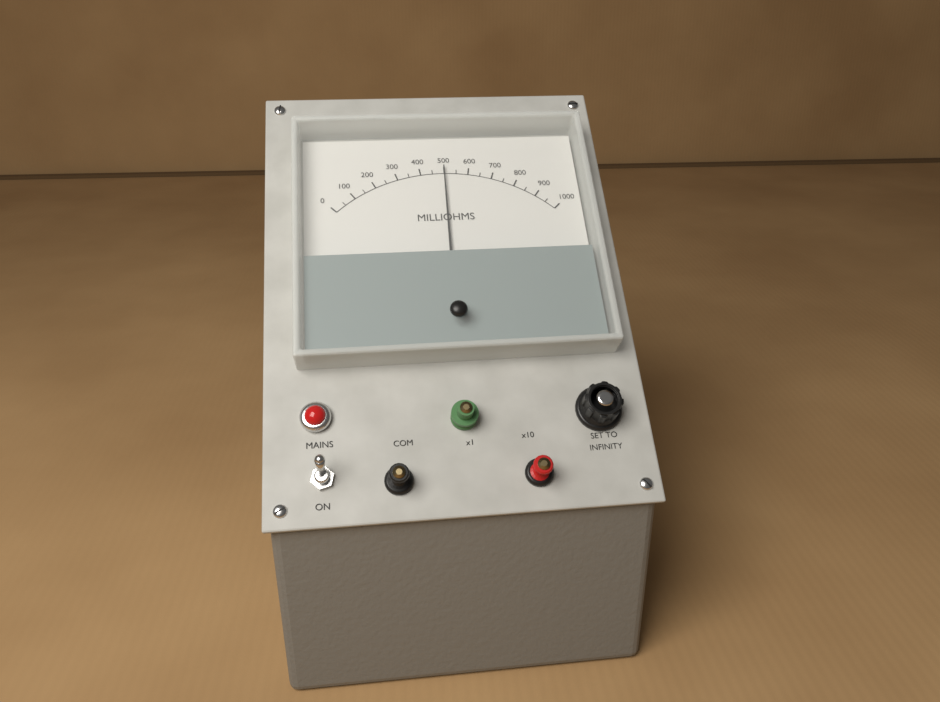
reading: 500 milliohms
